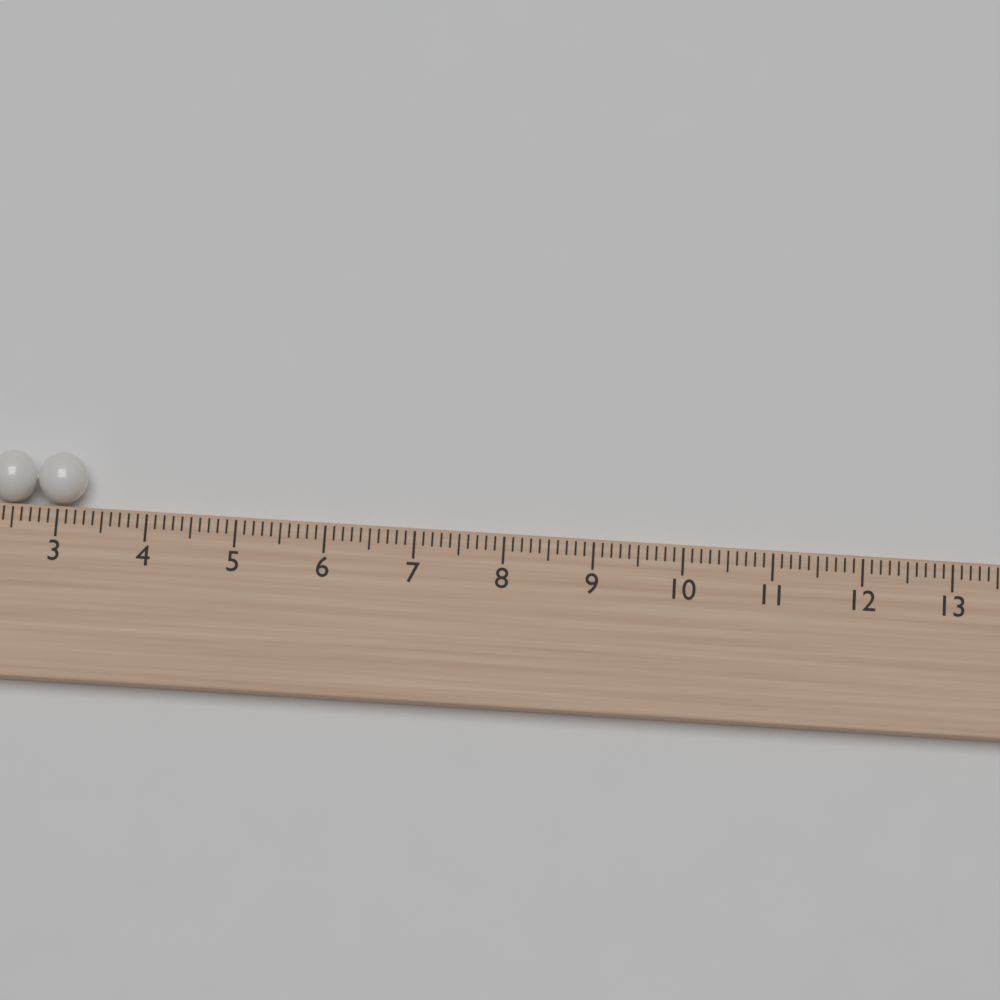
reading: 3.3 cm
